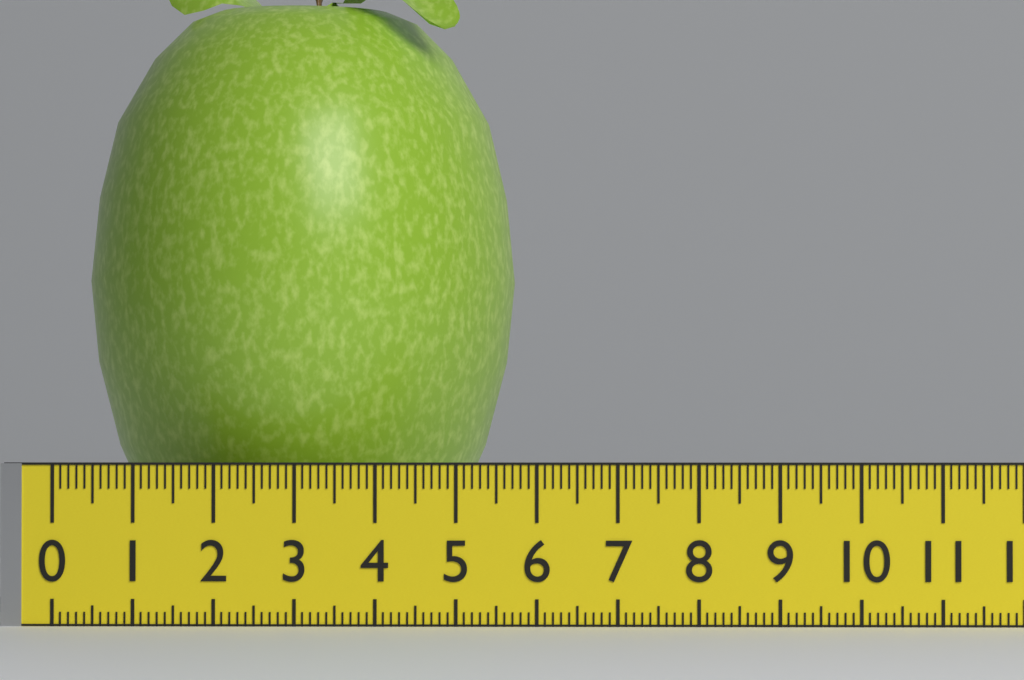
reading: 5.5 (no unit)
